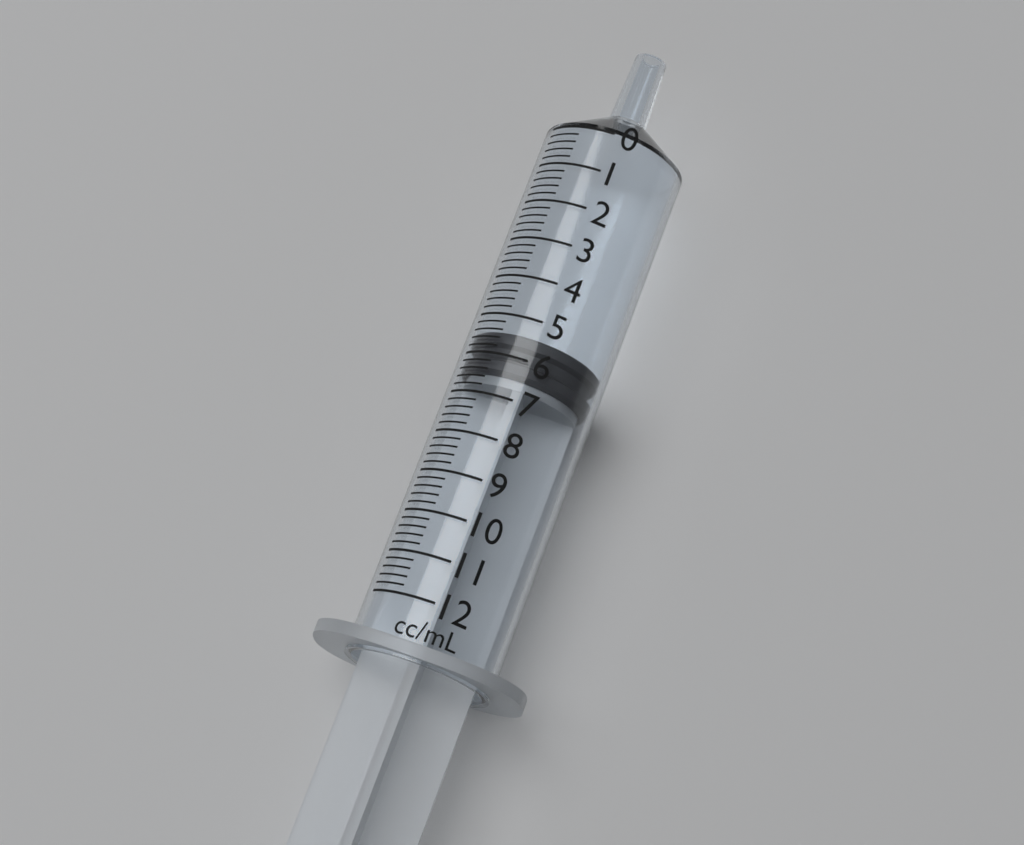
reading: 5.4 ml
